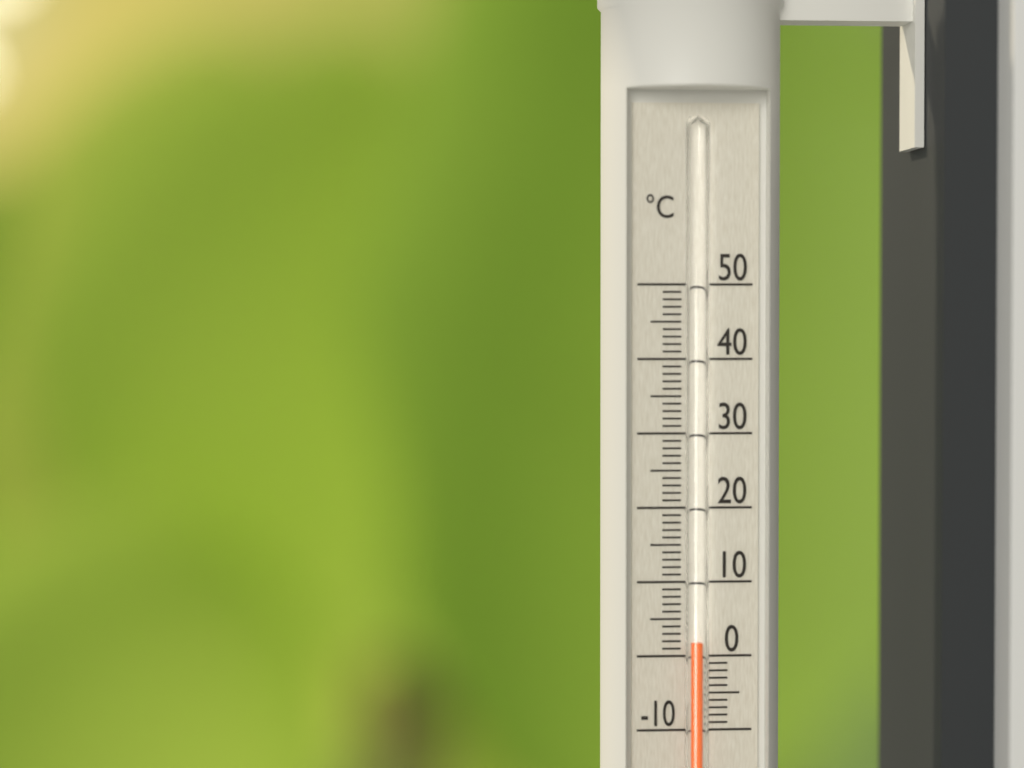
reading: 2 °C
